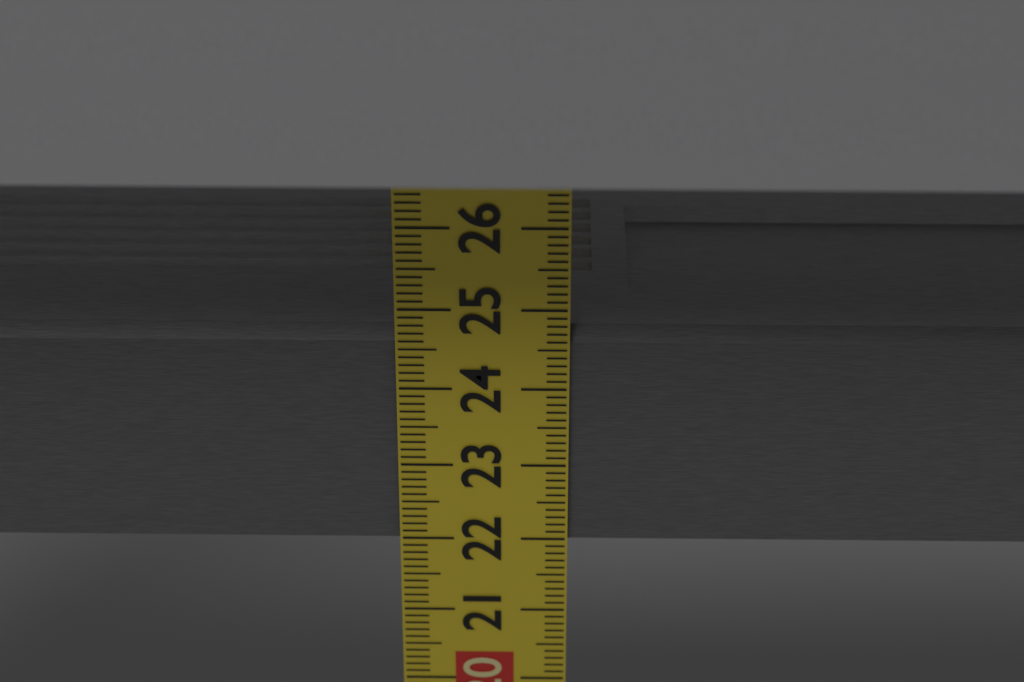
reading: 24.7 cm
